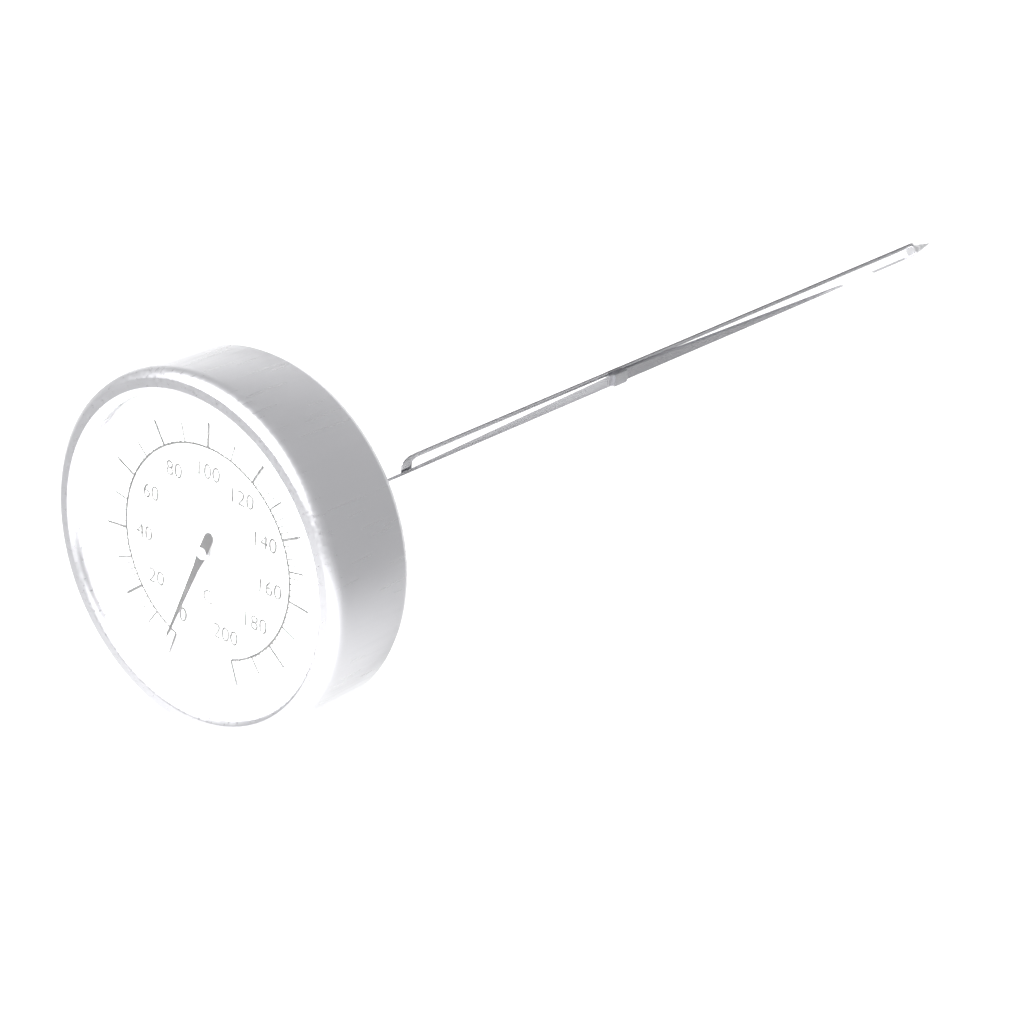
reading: 2 °C
